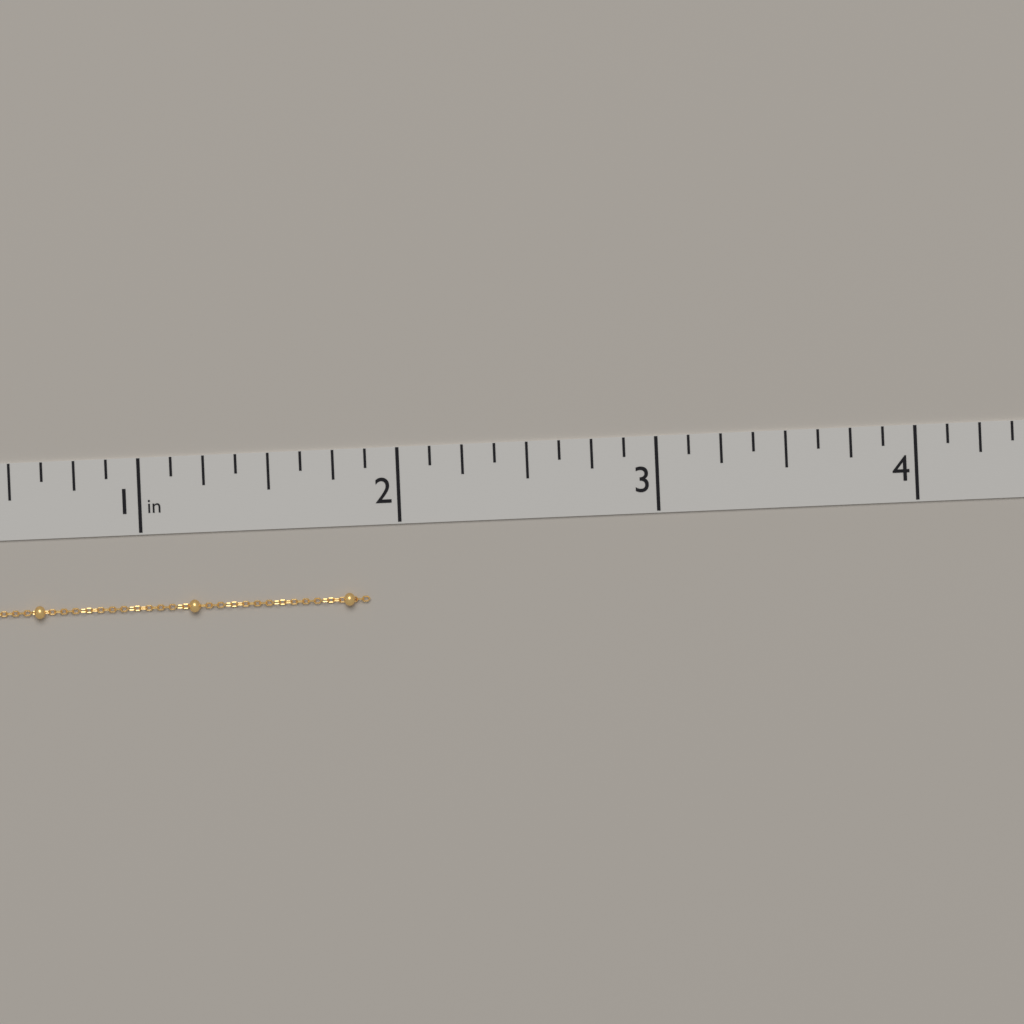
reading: 1.875 in
